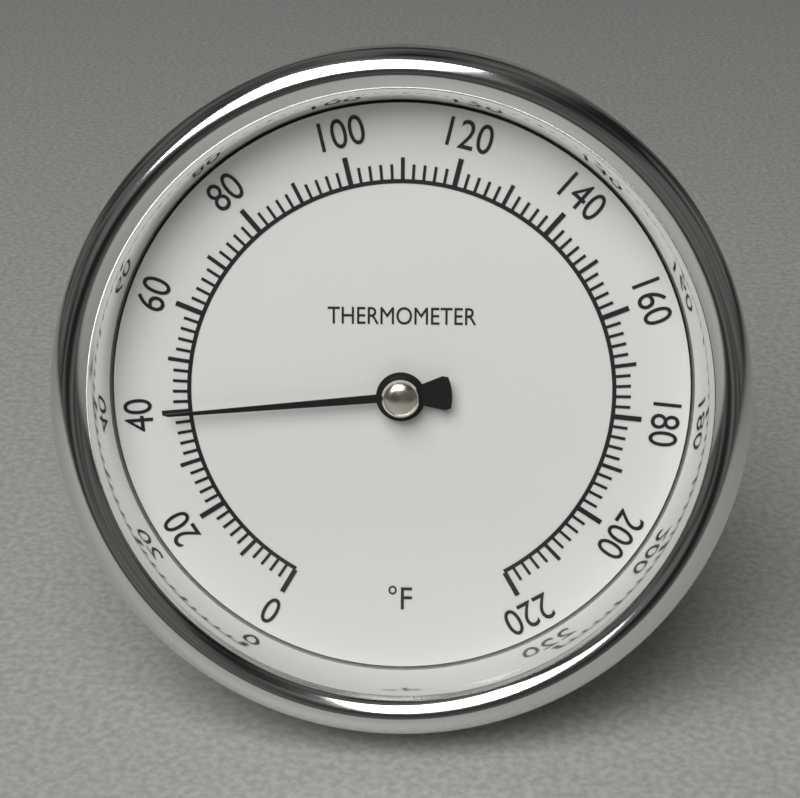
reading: 40 °F
